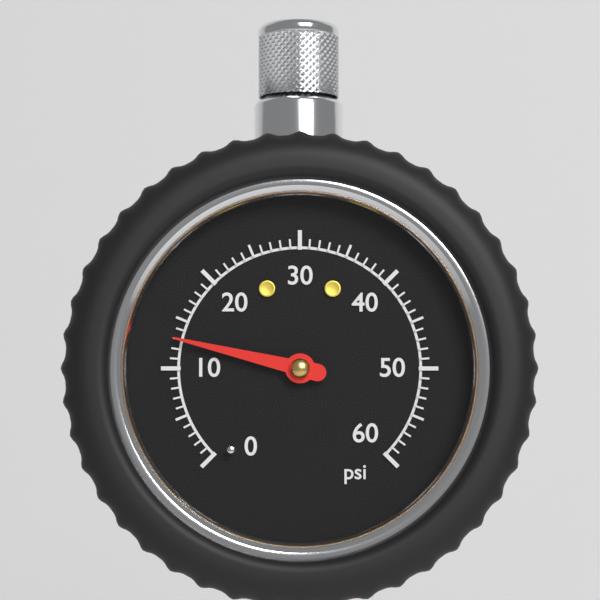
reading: 13 psi
